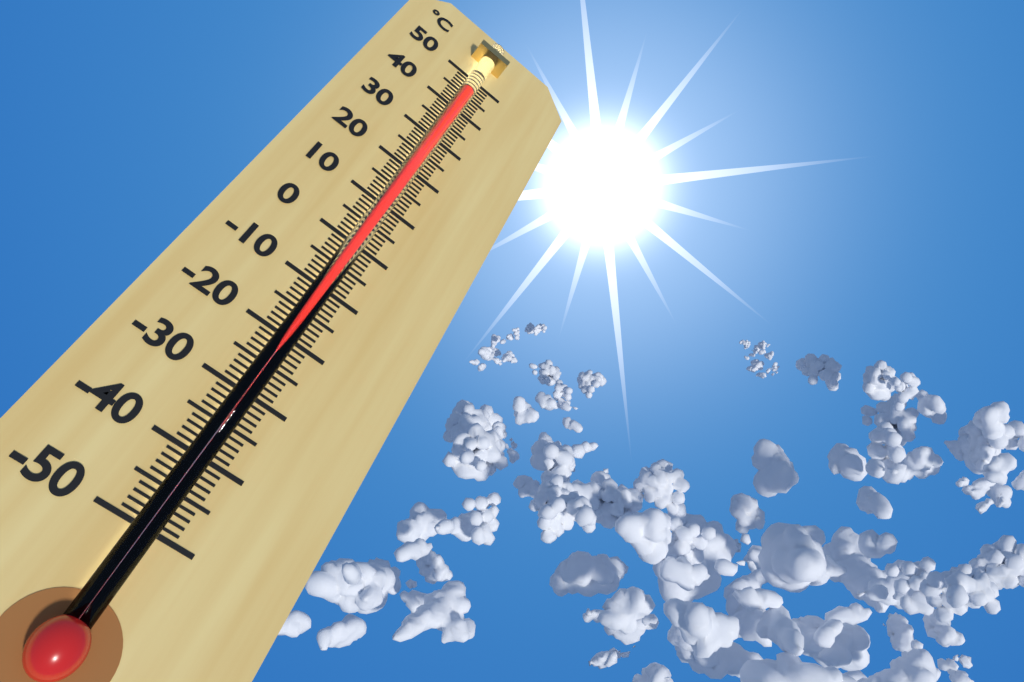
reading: 44 °C
